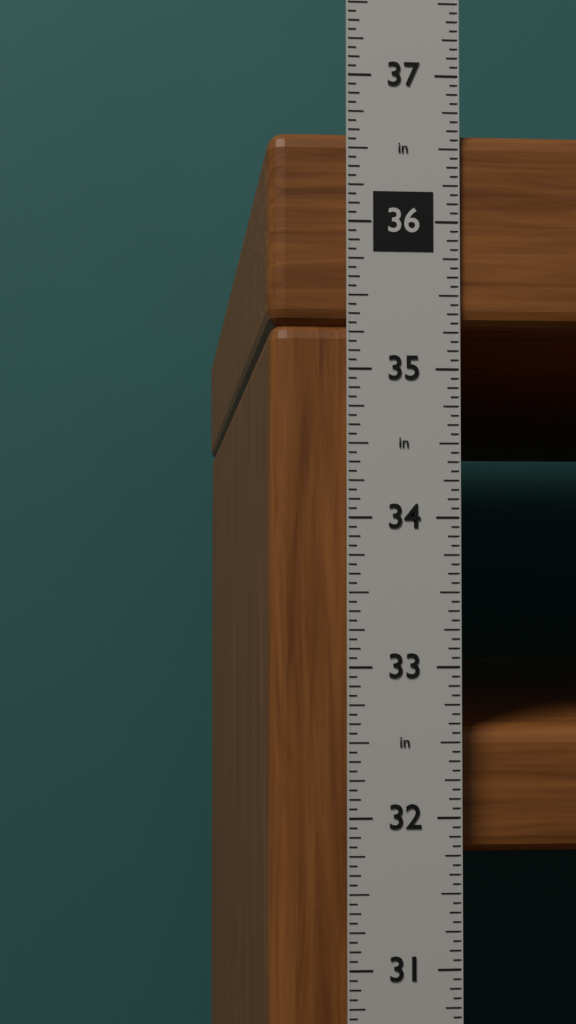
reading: 36.6250 in
